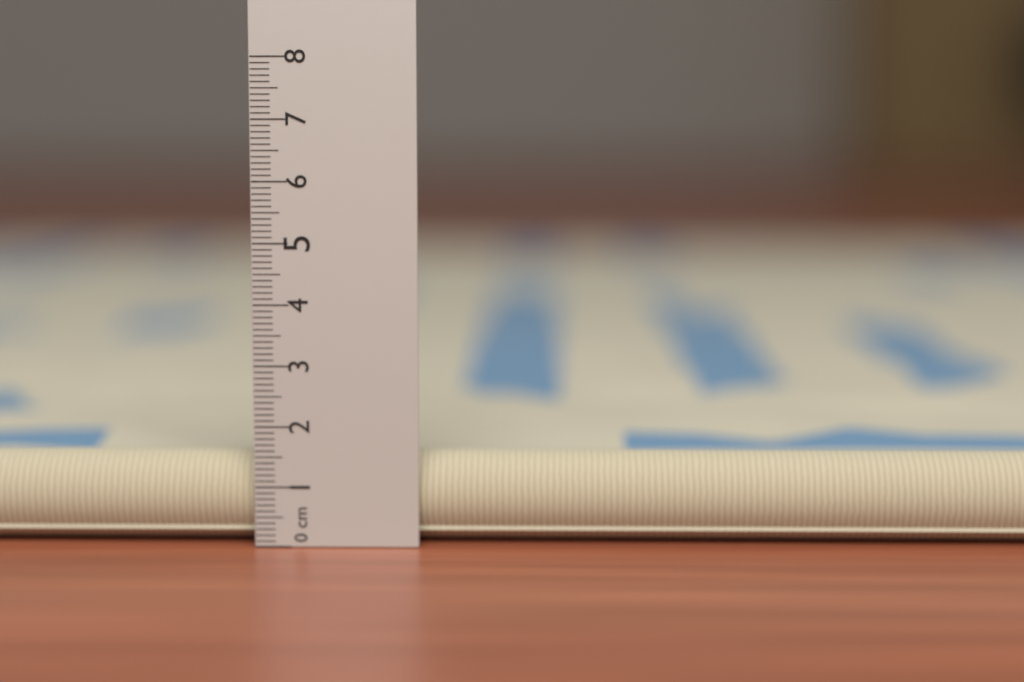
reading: 1.5 cm
